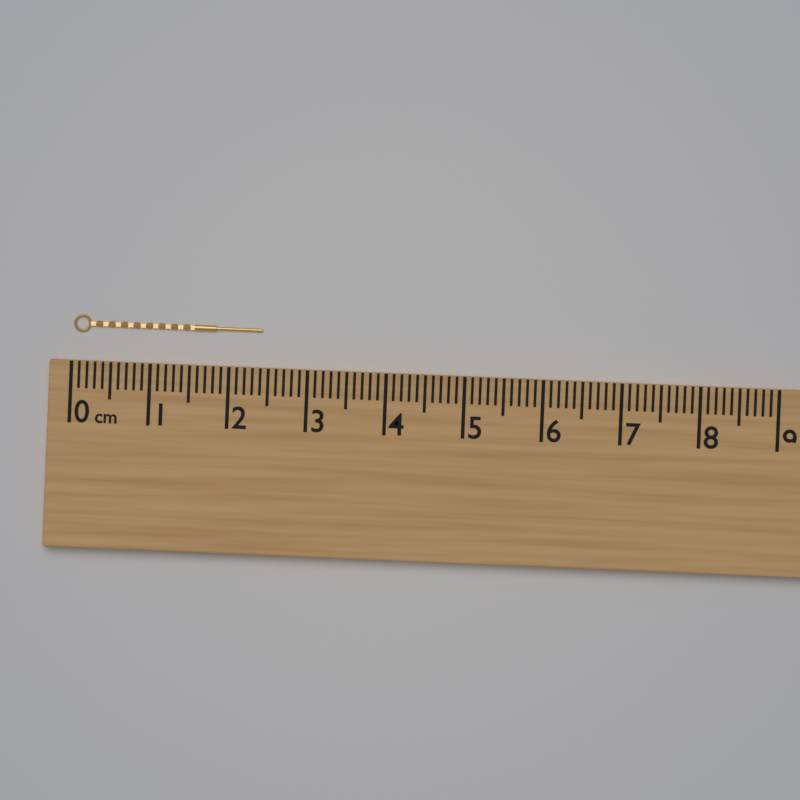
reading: 2.4 cm
